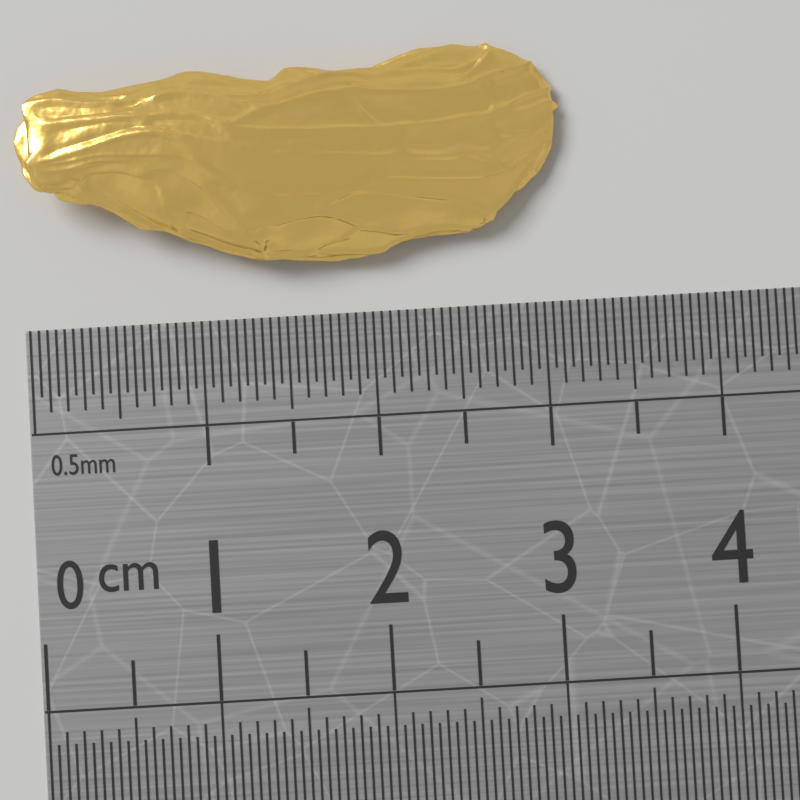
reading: 3.15 cm
